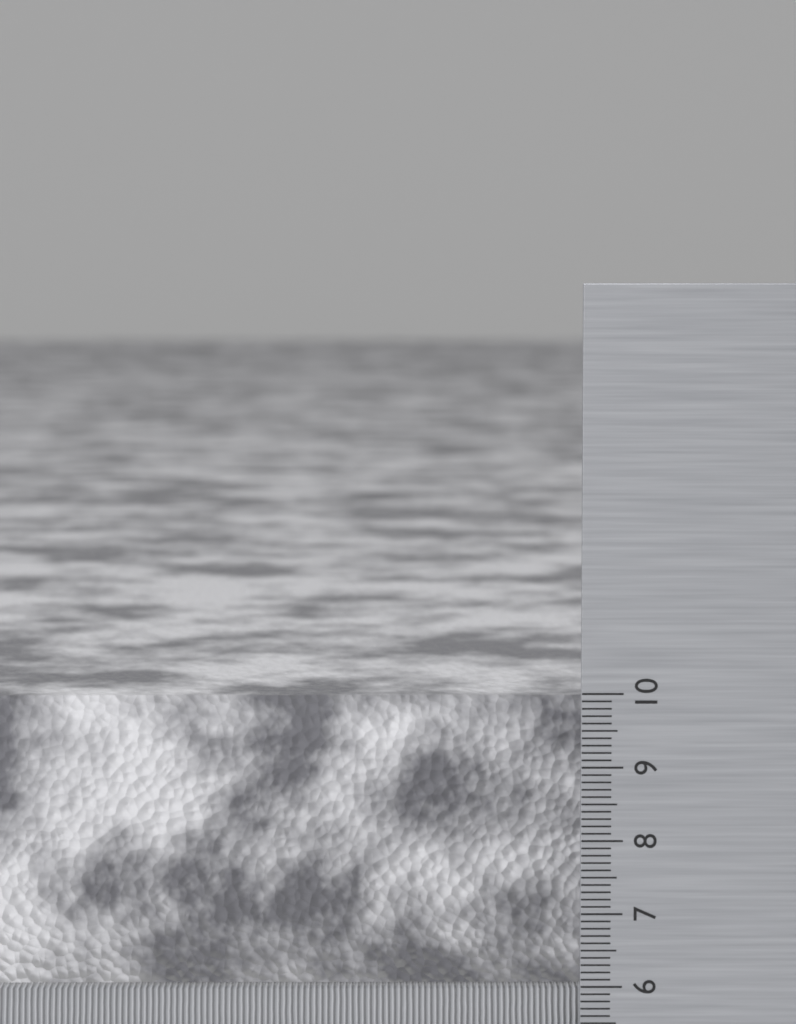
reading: 9.8 cm
